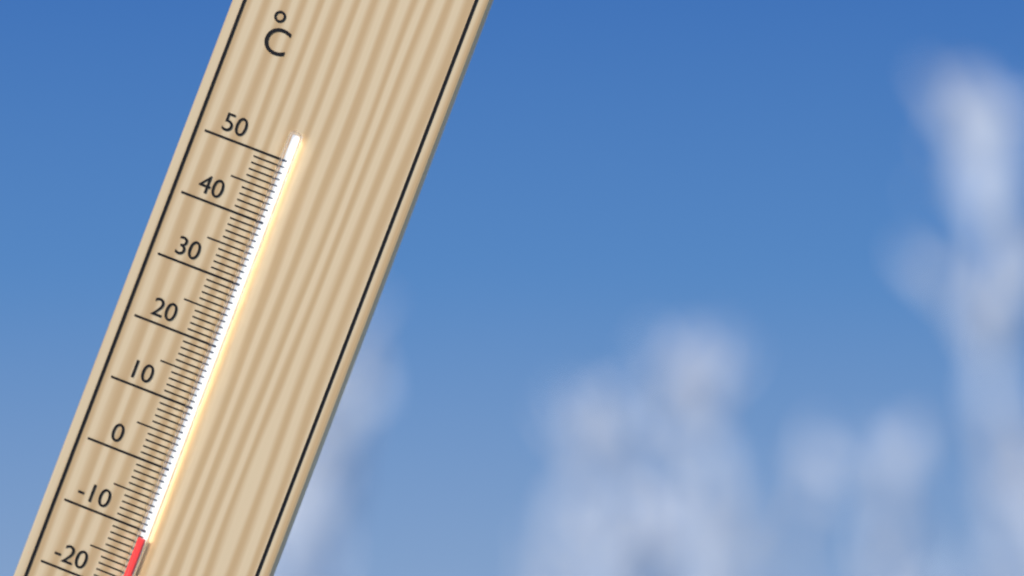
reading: -11 °C
